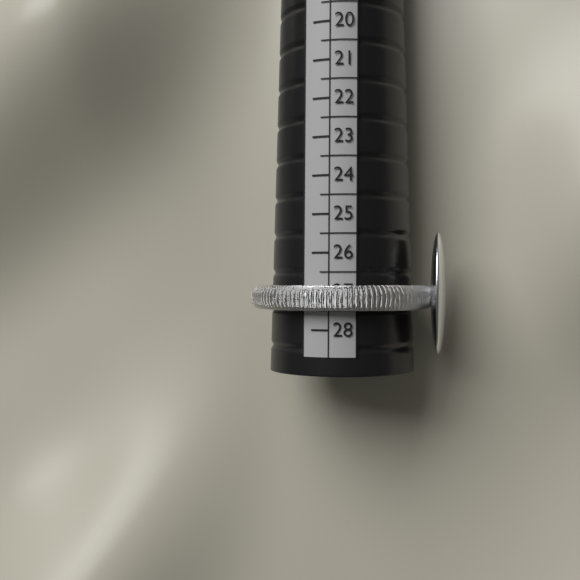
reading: 27.5 (no unit)
